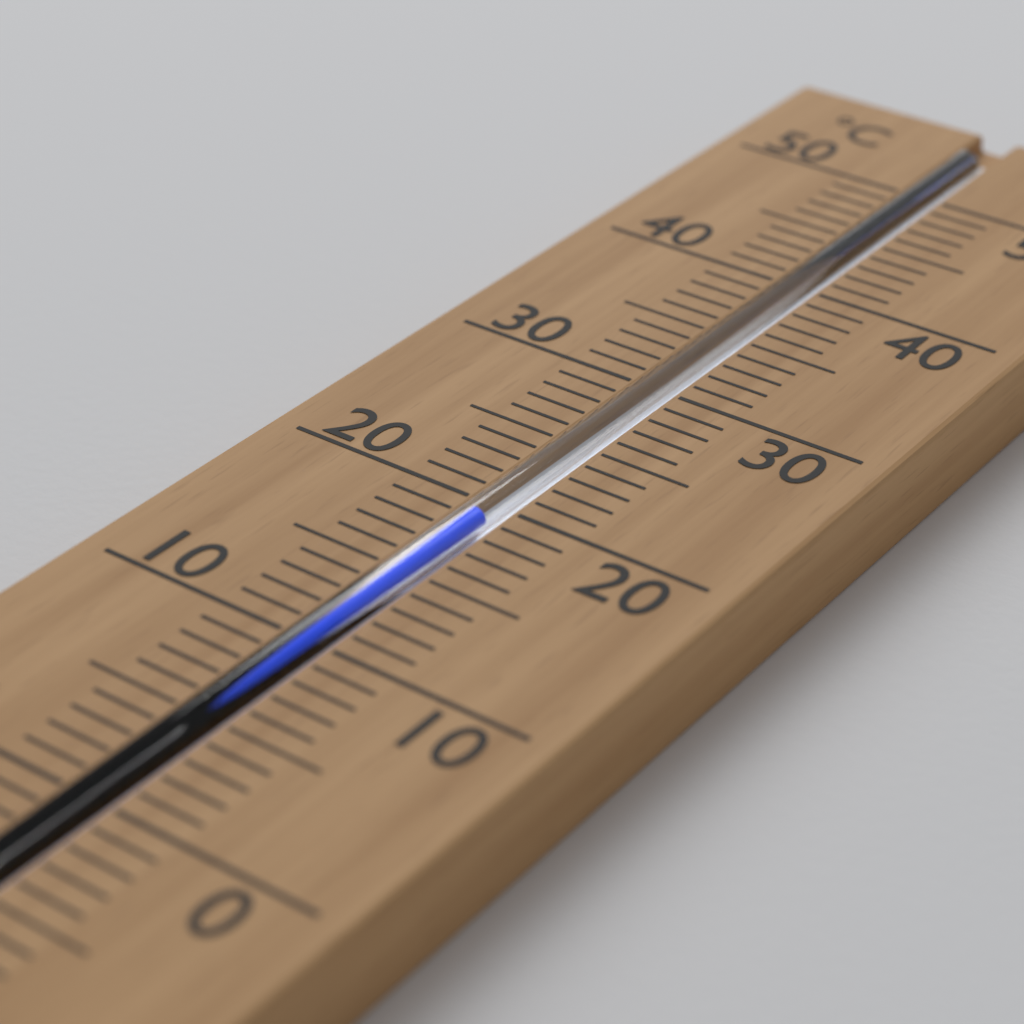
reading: 19 °C
